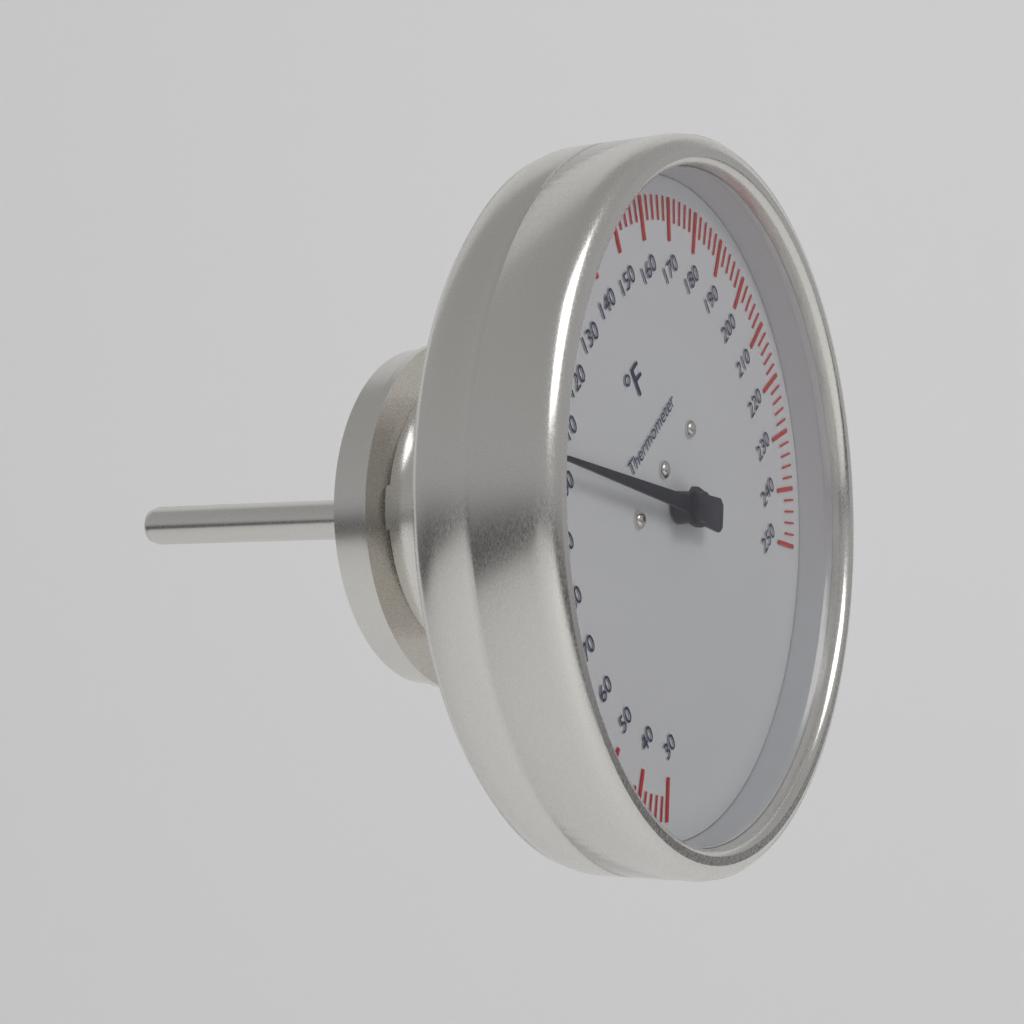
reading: 104 °F
